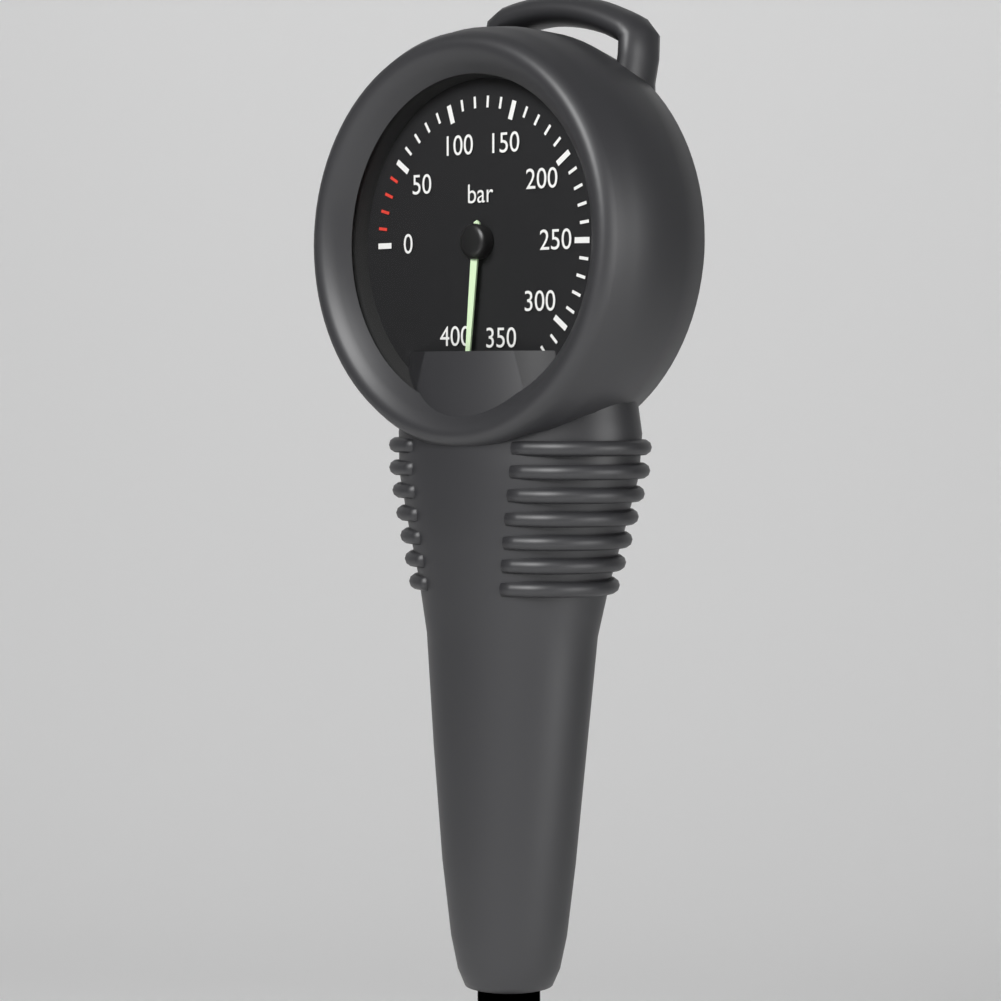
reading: 380 bar
